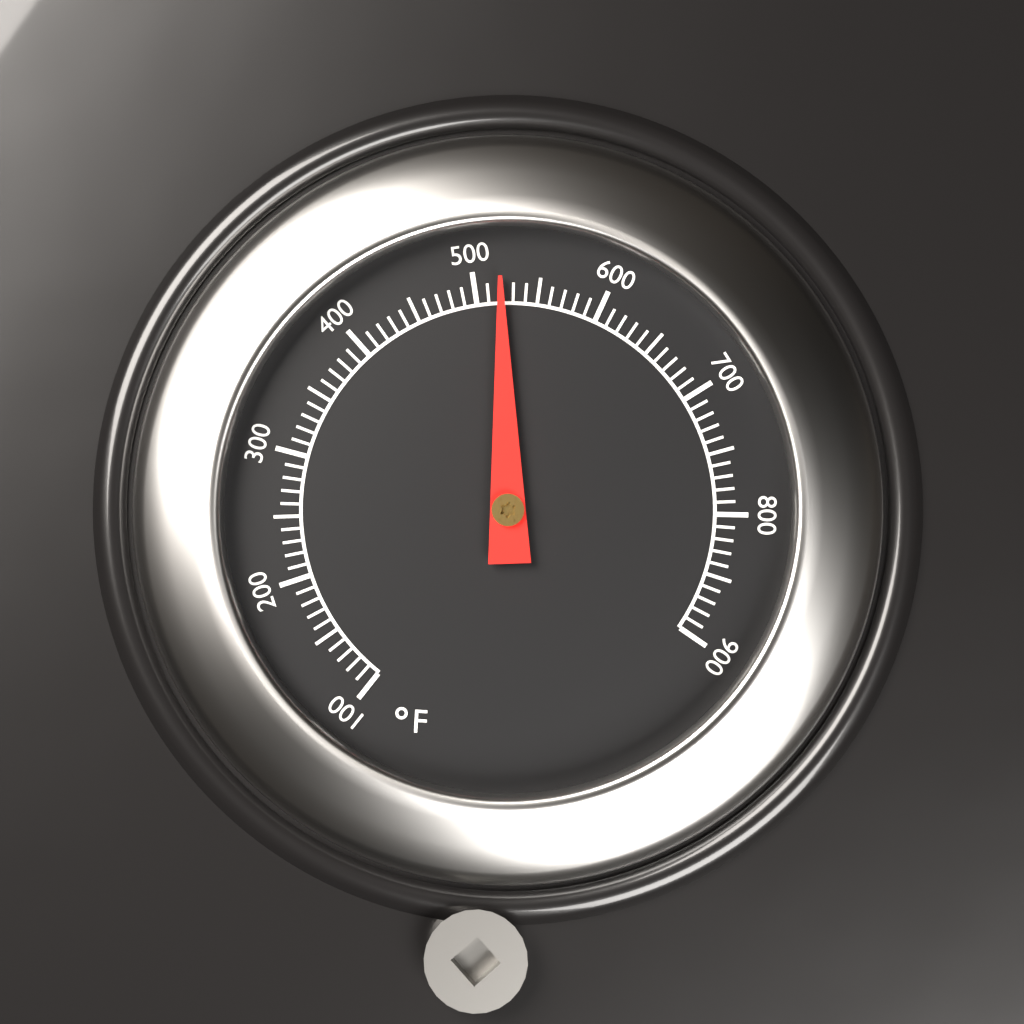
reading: 520 °F
